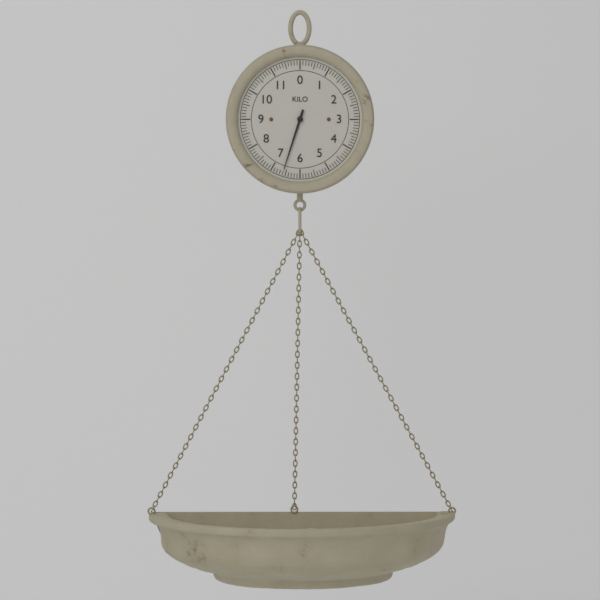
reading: 6.6 kg
